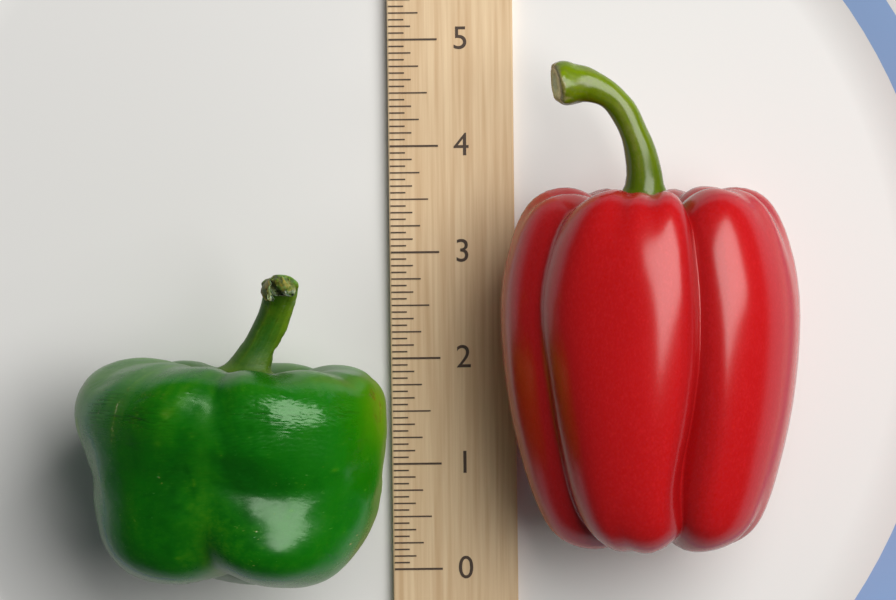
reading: 2.8750 (no unit)
